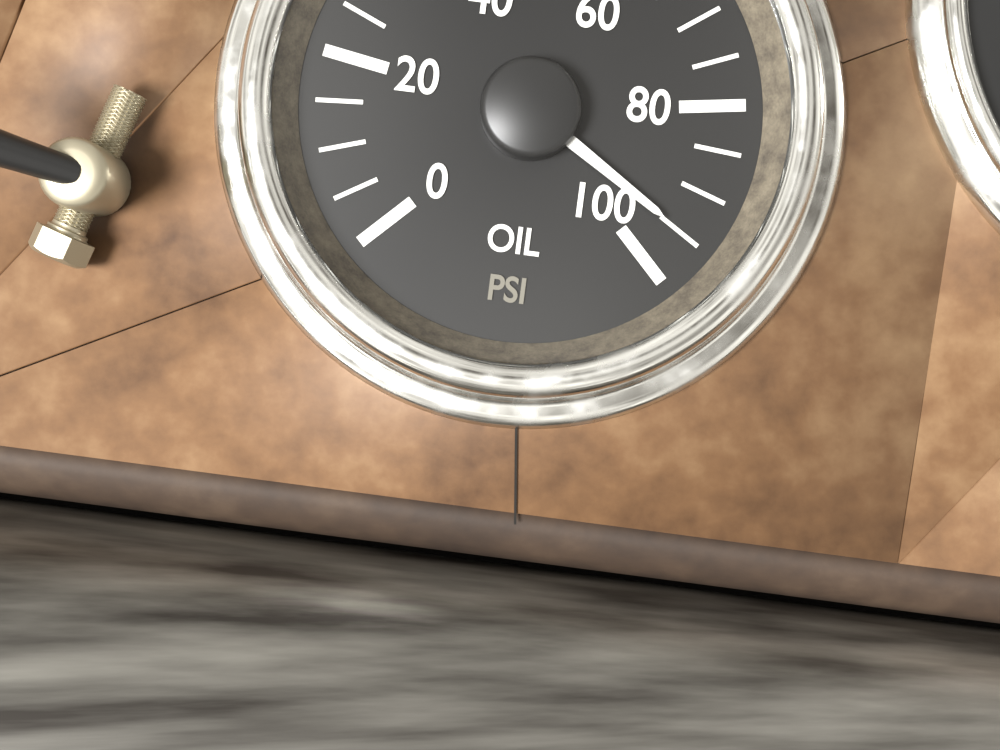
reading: 95 psi
